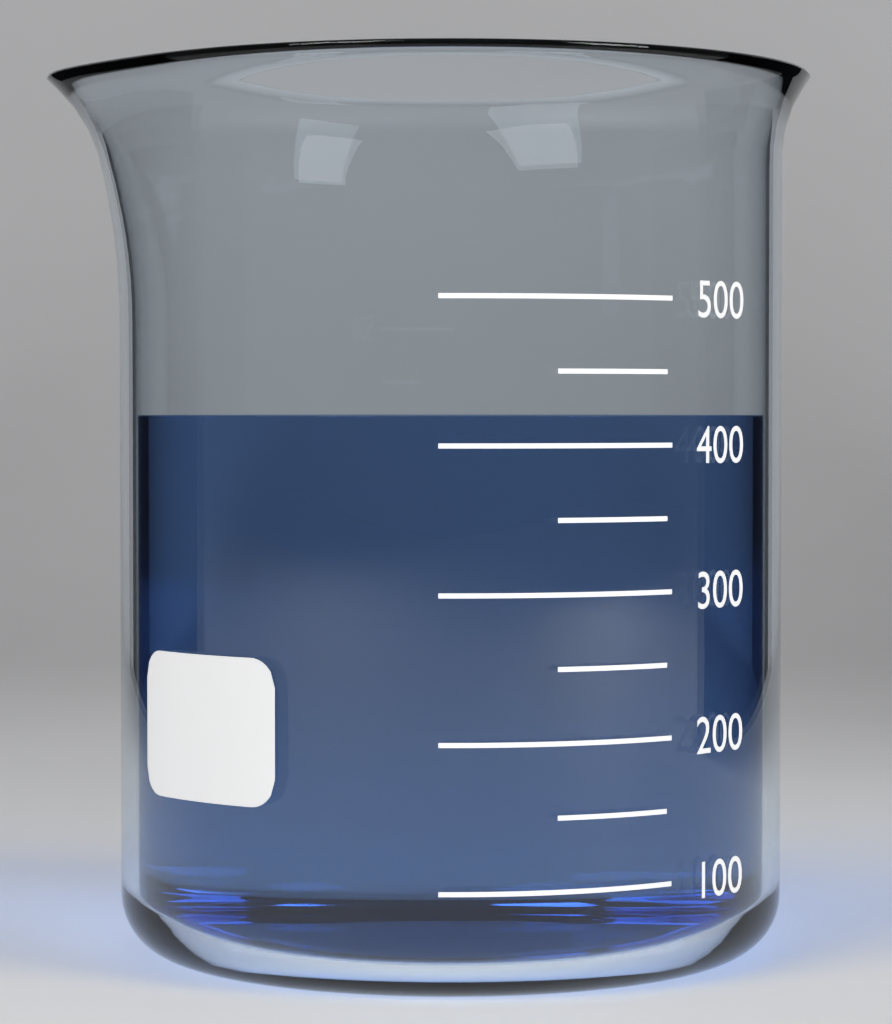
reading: 420 (no unit)
